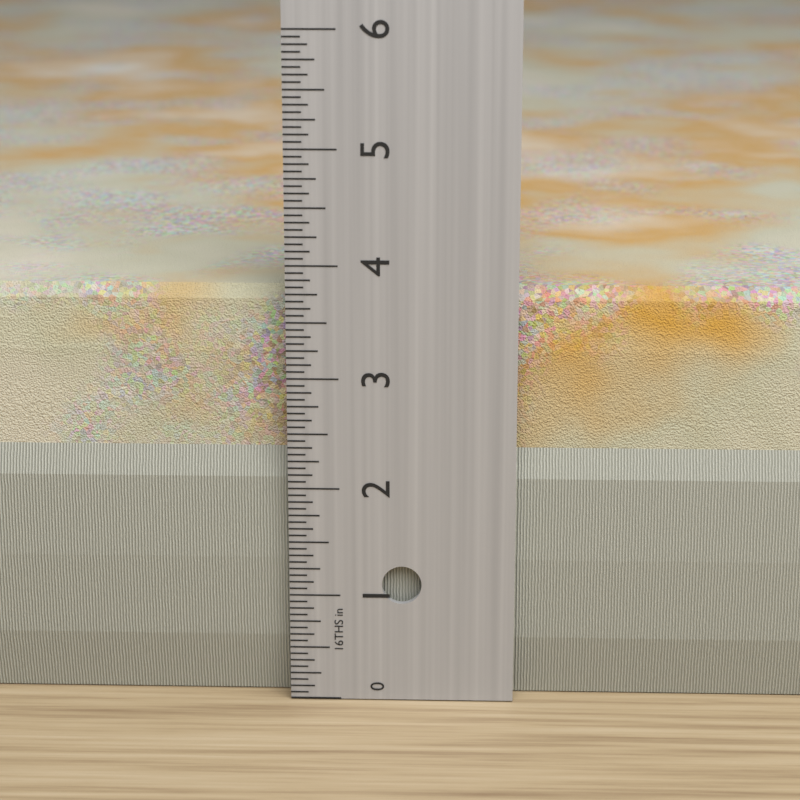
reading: 3.7500 in
